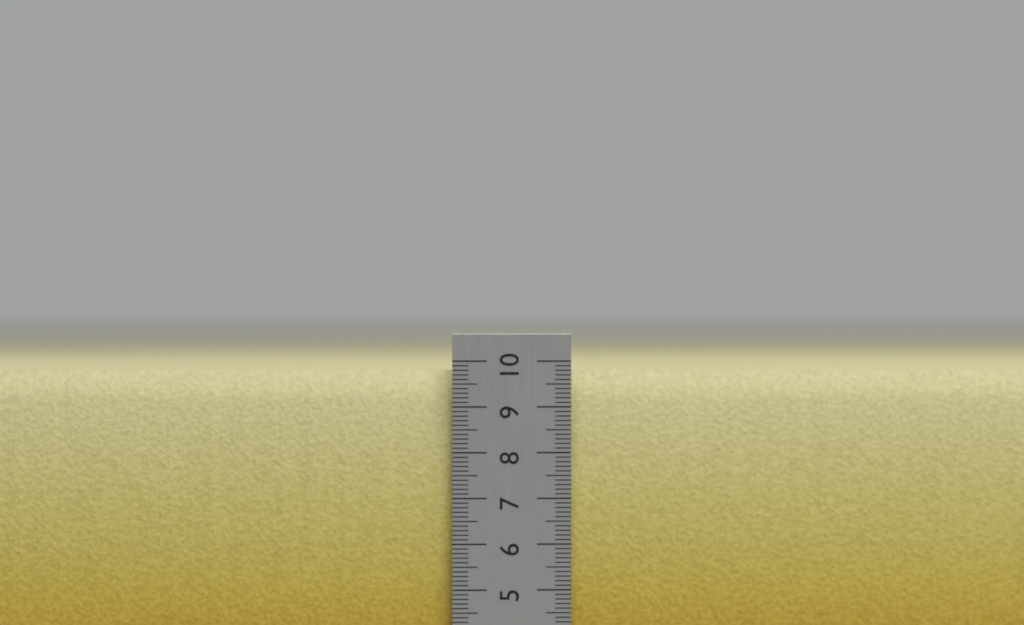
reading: 9.8 cm
